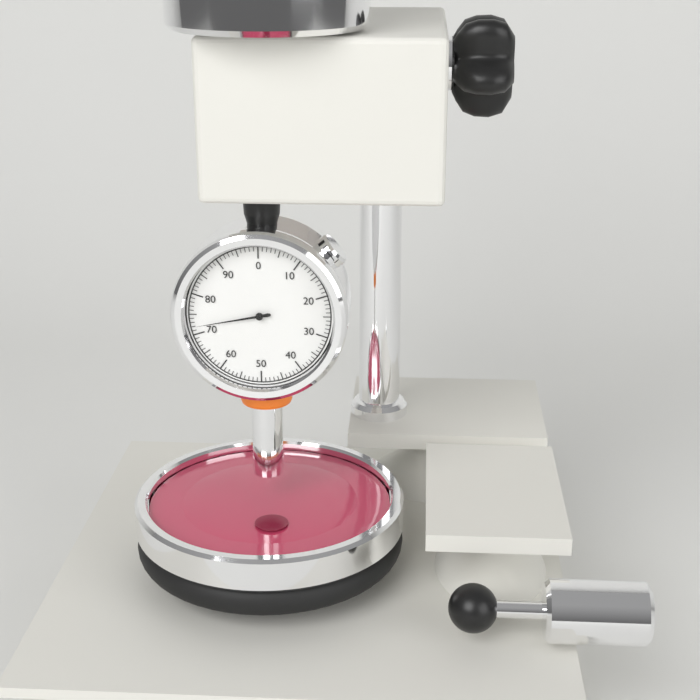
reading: 72 (no unit)
